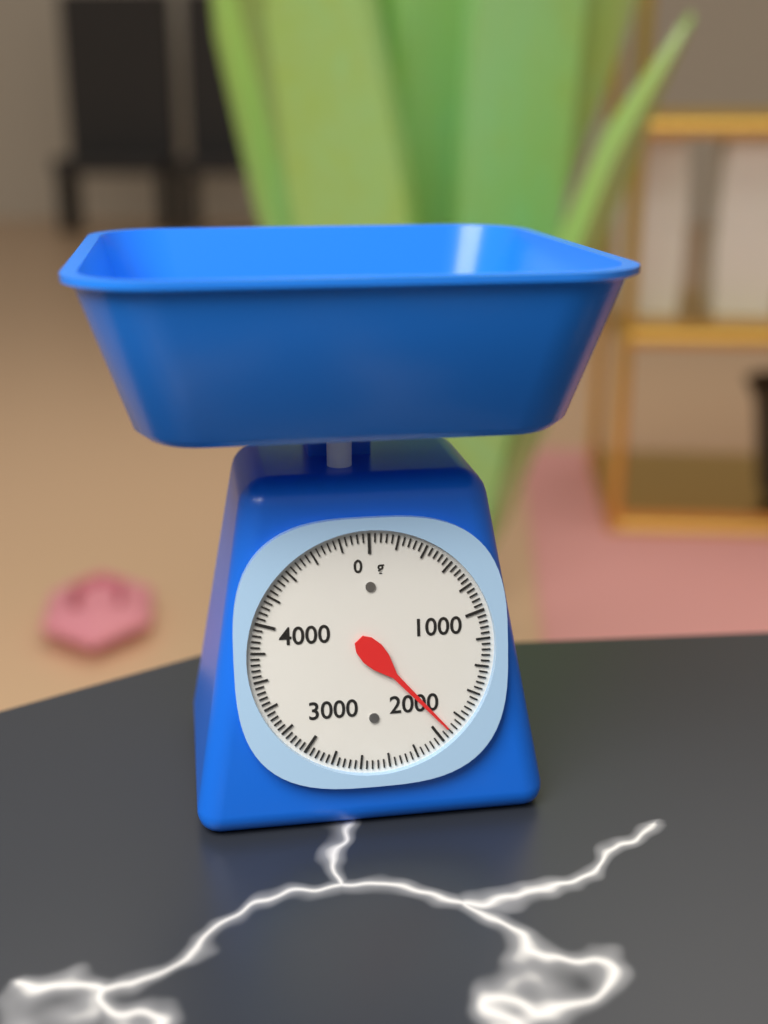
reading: 1920 g
